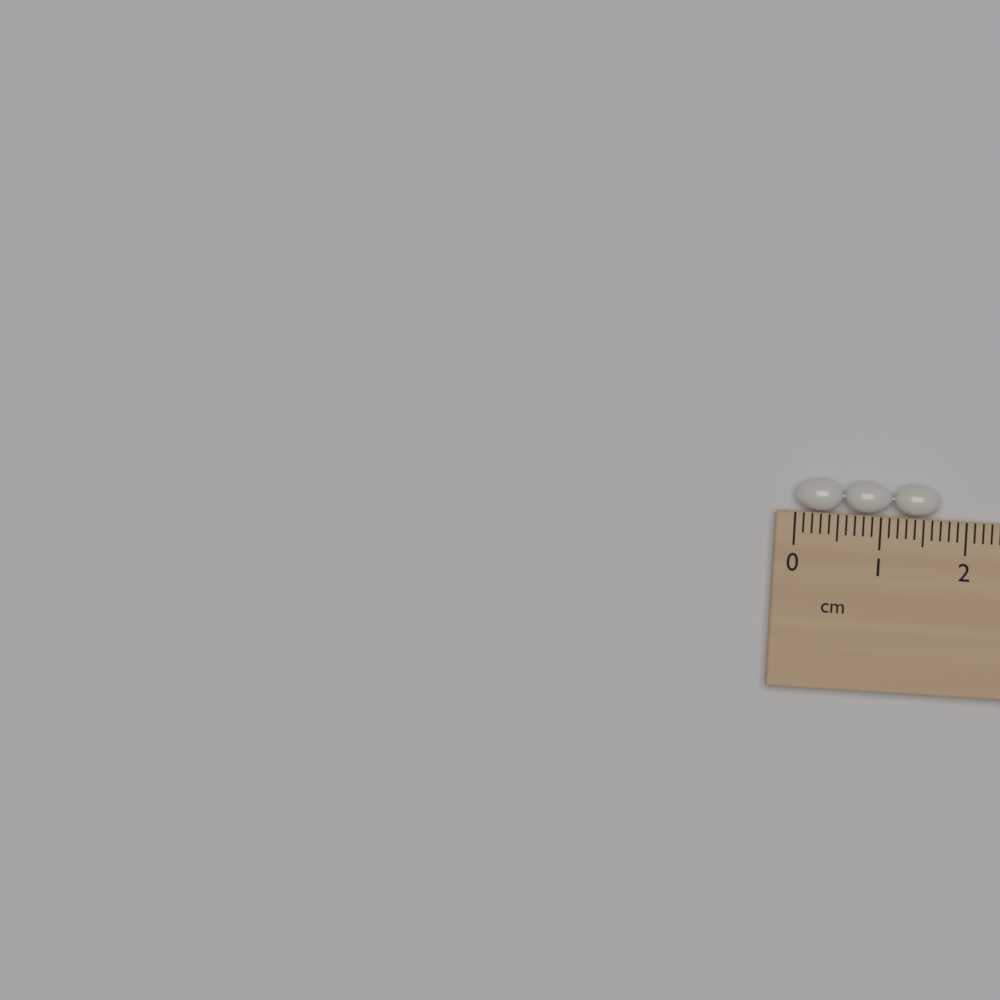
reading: 1.7 cm
